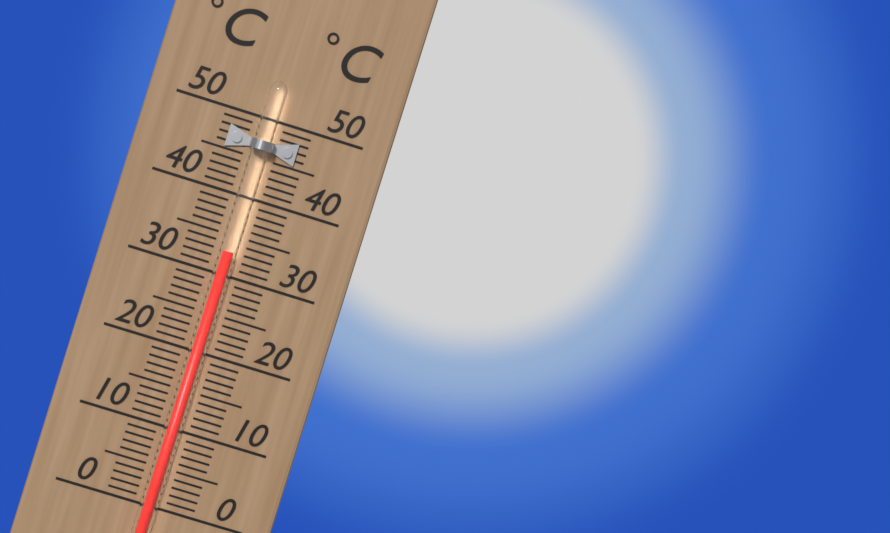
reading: 33 °C
